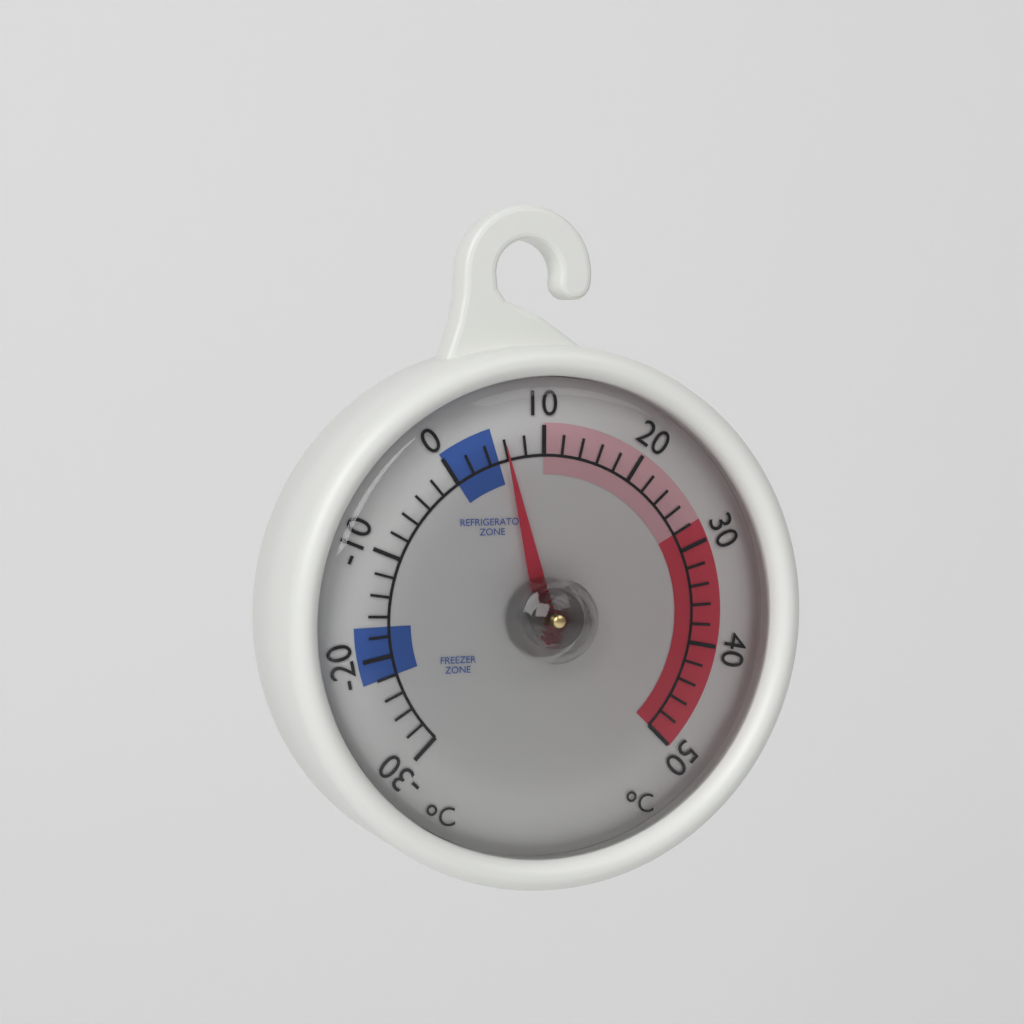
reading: 6 °C
